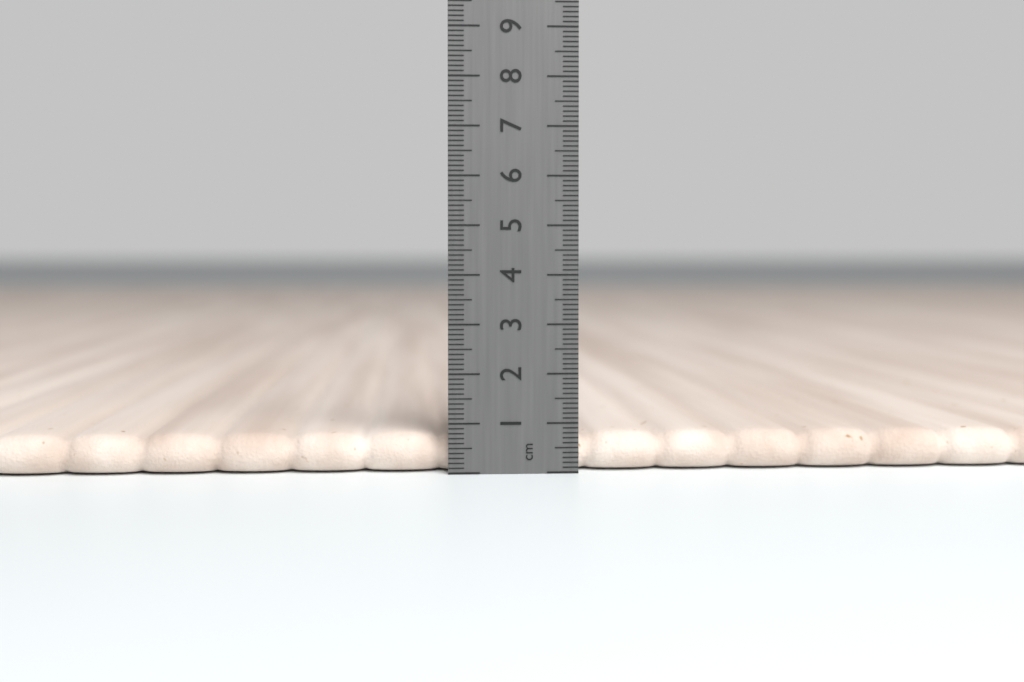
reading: 0.8 cm
